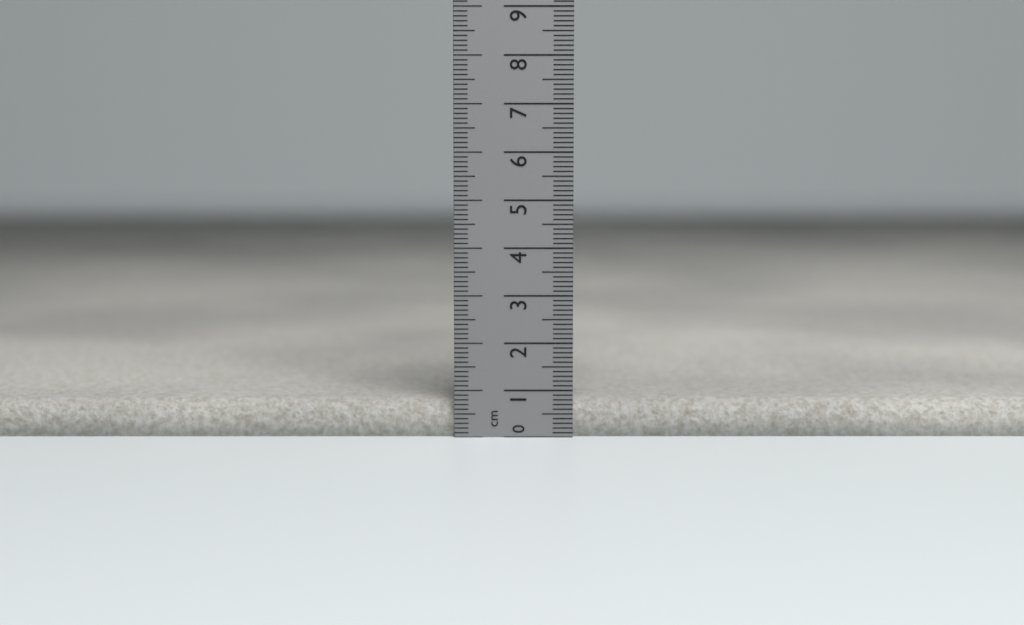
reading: 0.8 cm
